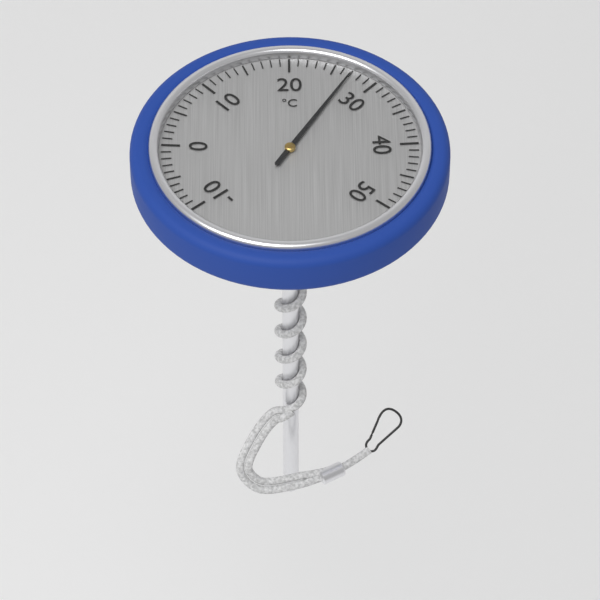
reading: 27 °C
